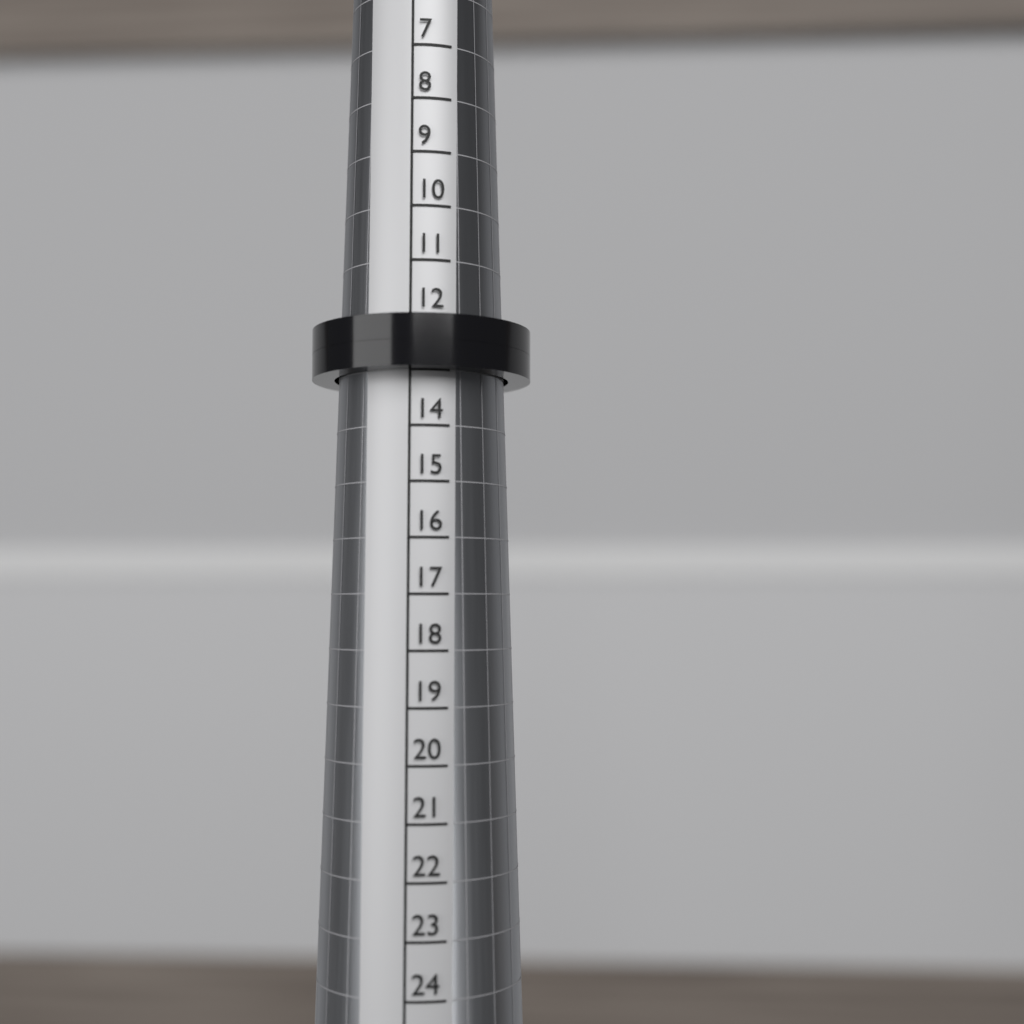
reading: 13 (no unit)
